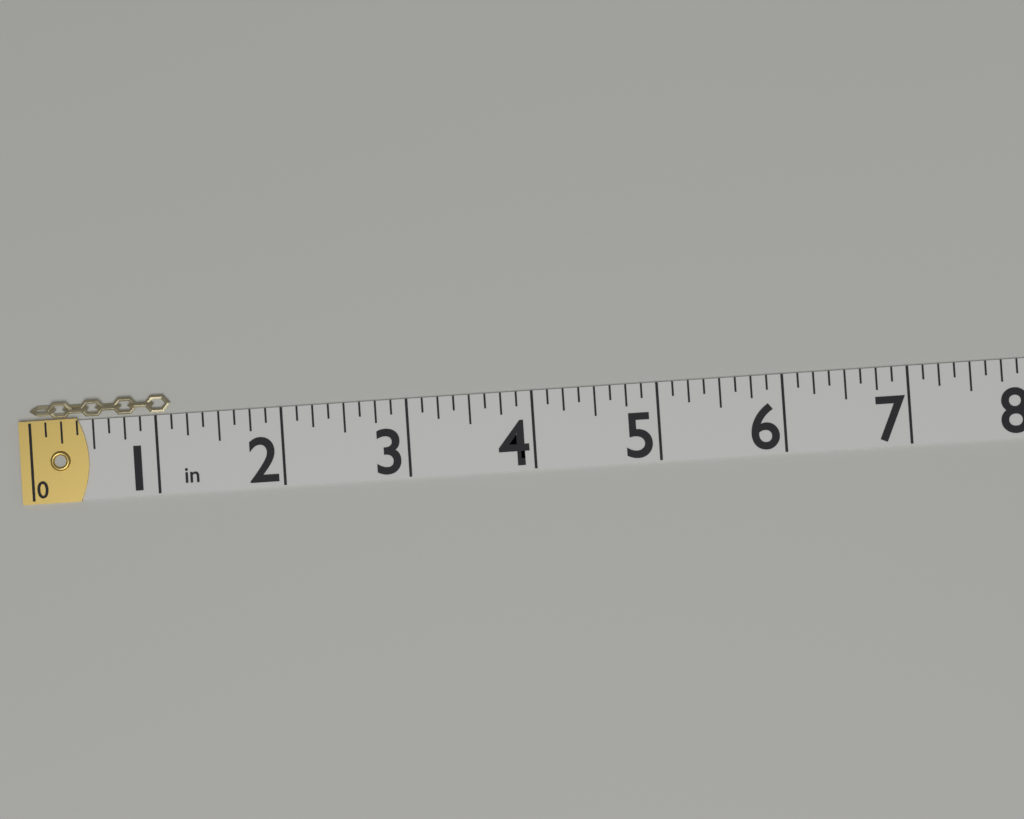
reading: 1.125 in
